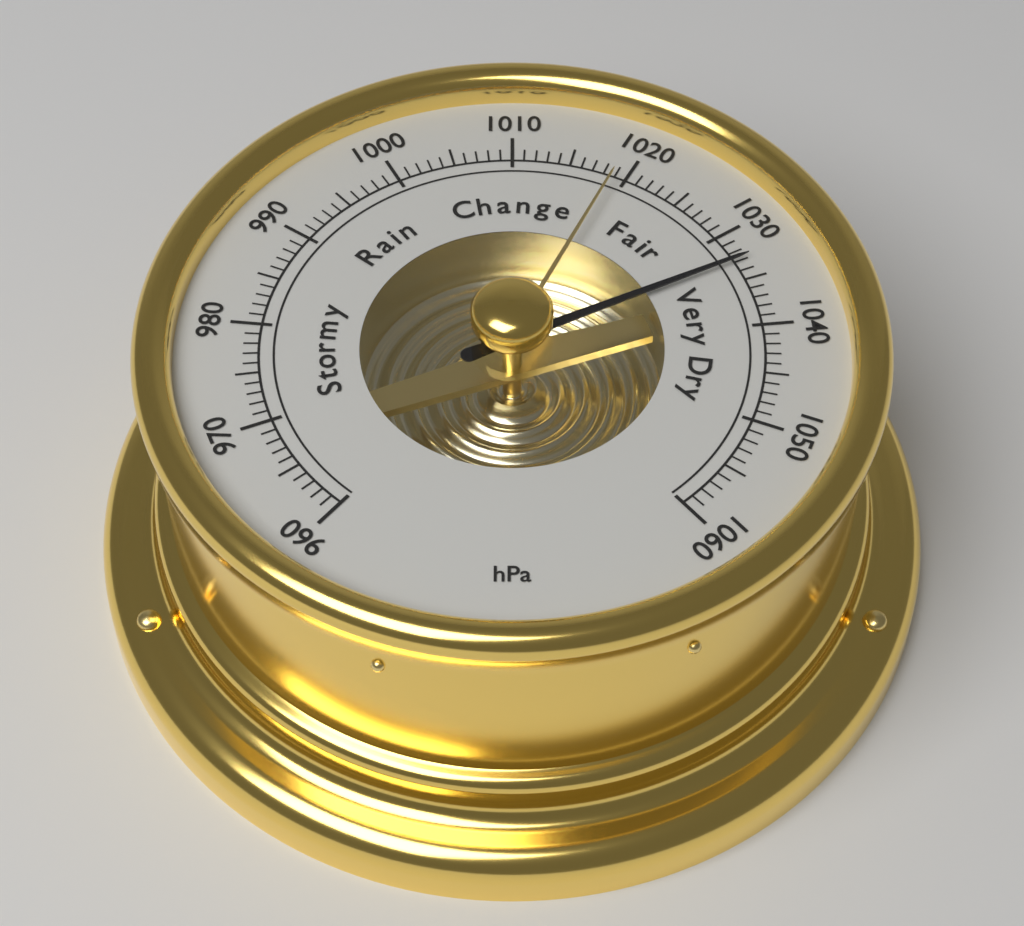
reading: 1033 hPa
